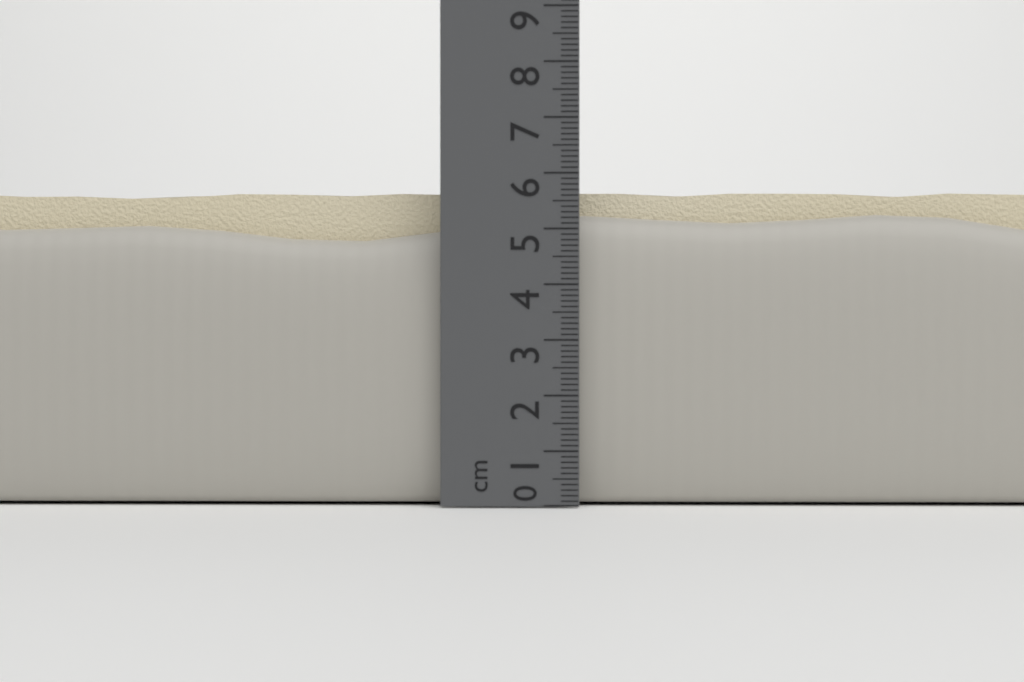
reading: 5.9 cm
